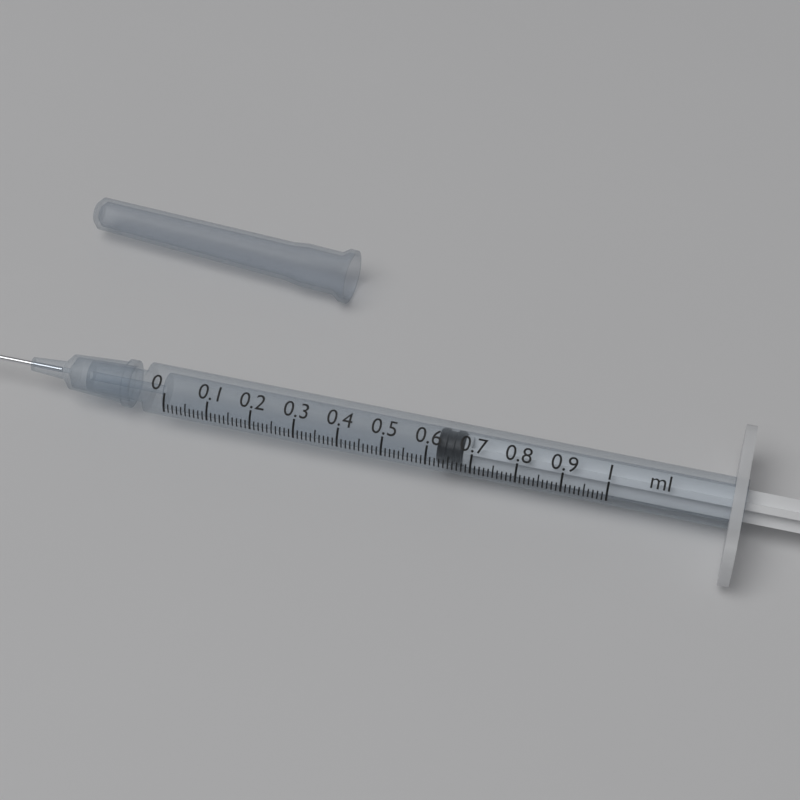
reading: 0.62 ml
